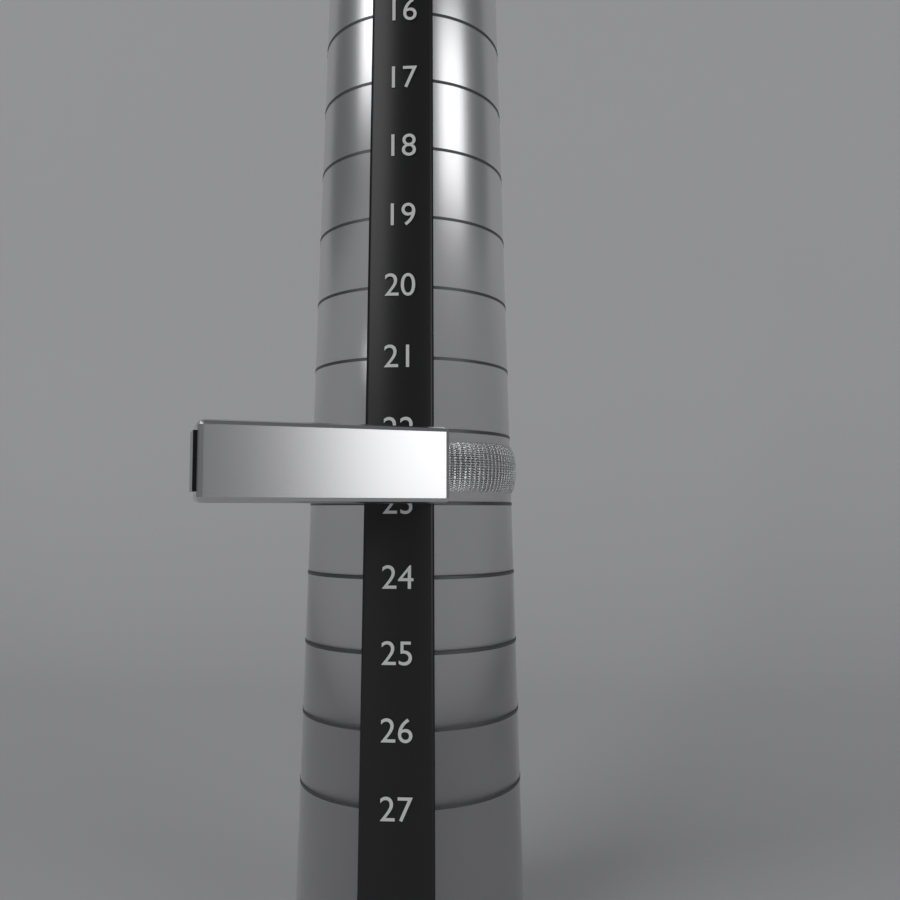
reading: 23 (no unit)
